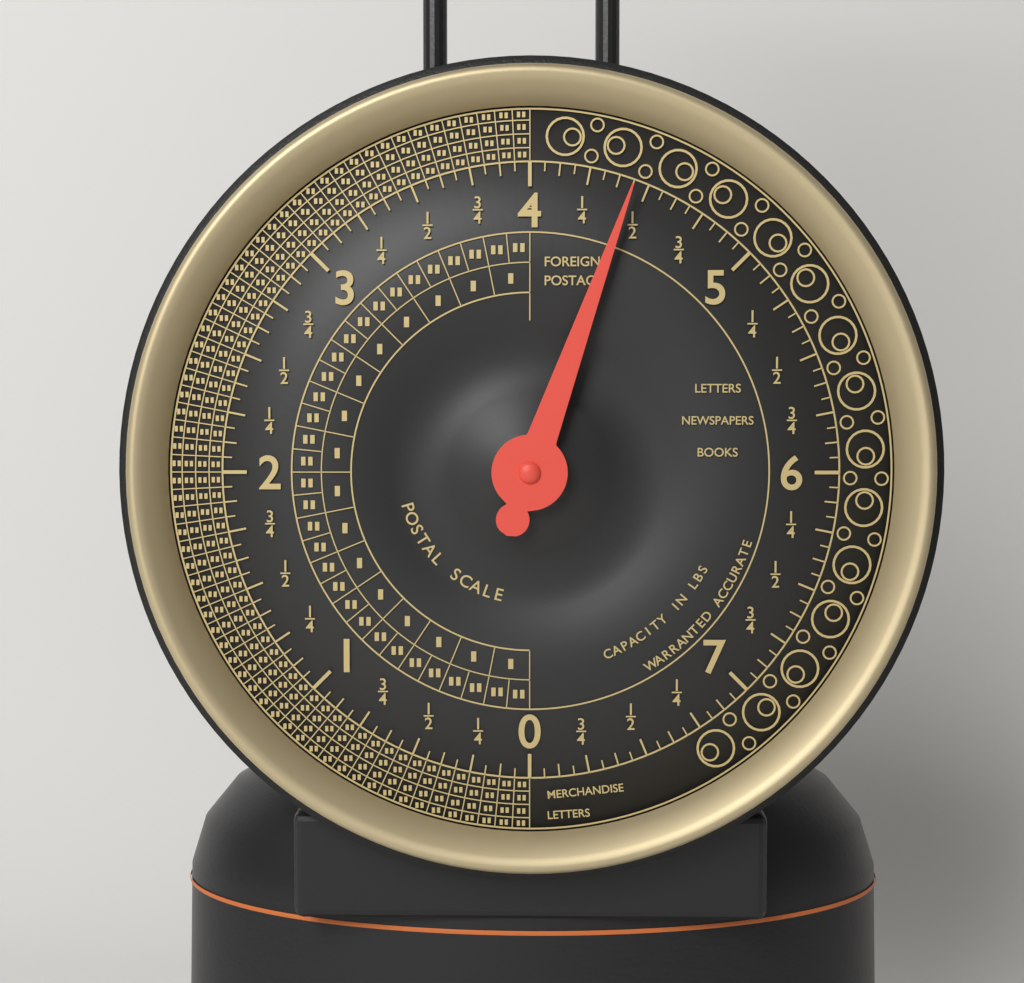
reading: 4.4375 lbs
